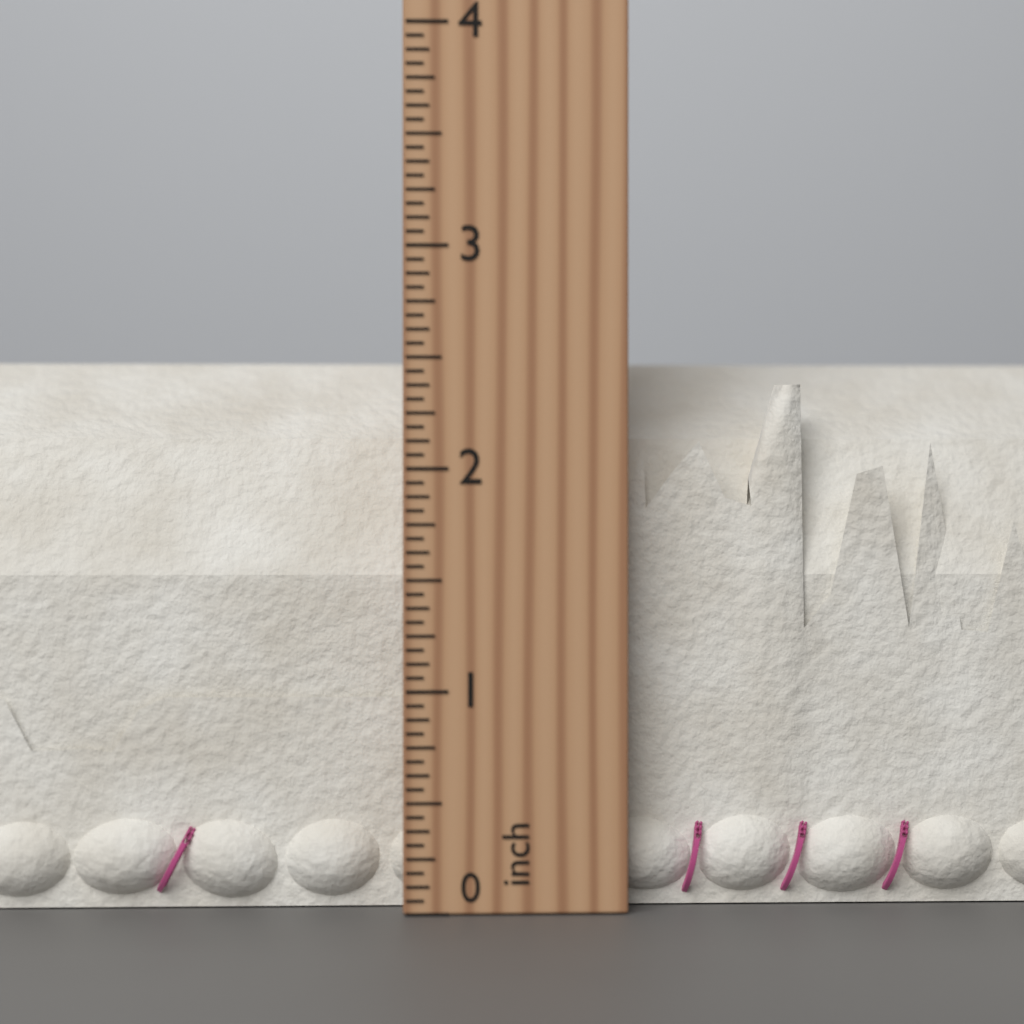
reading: 2.5625 inch
